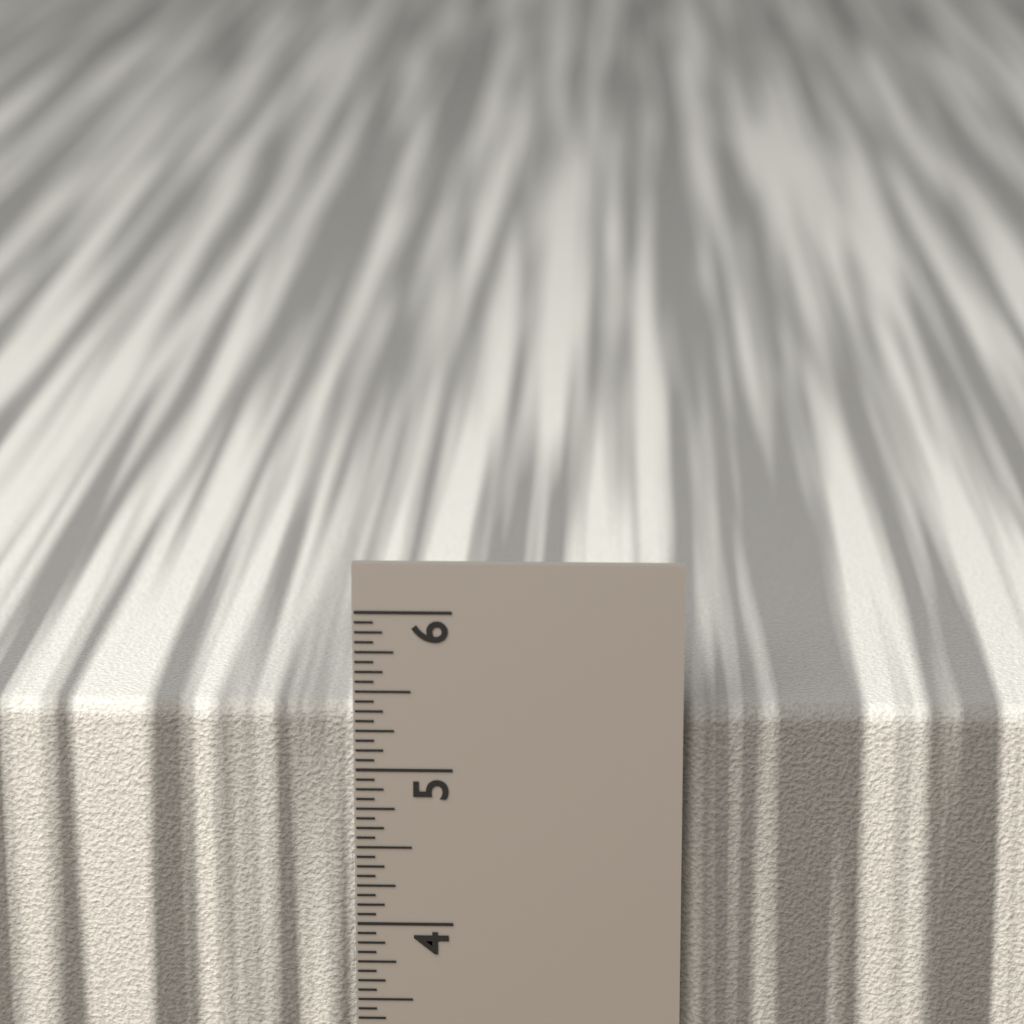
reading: 5.3750 in
